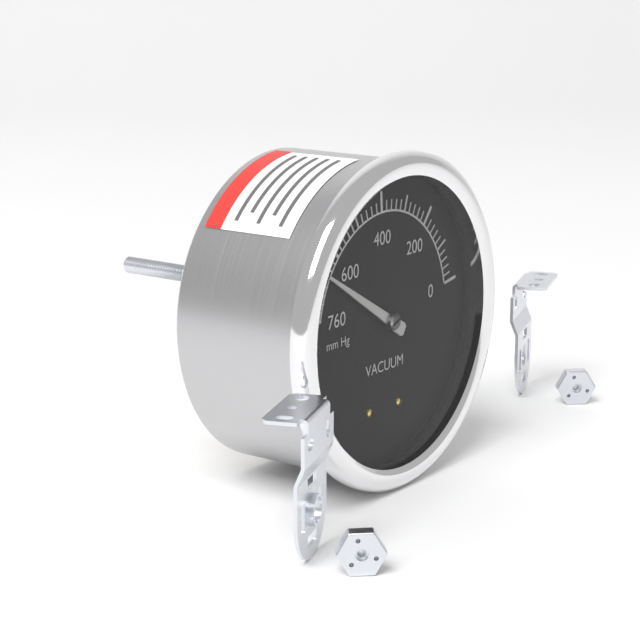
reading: 660 mm Hg
